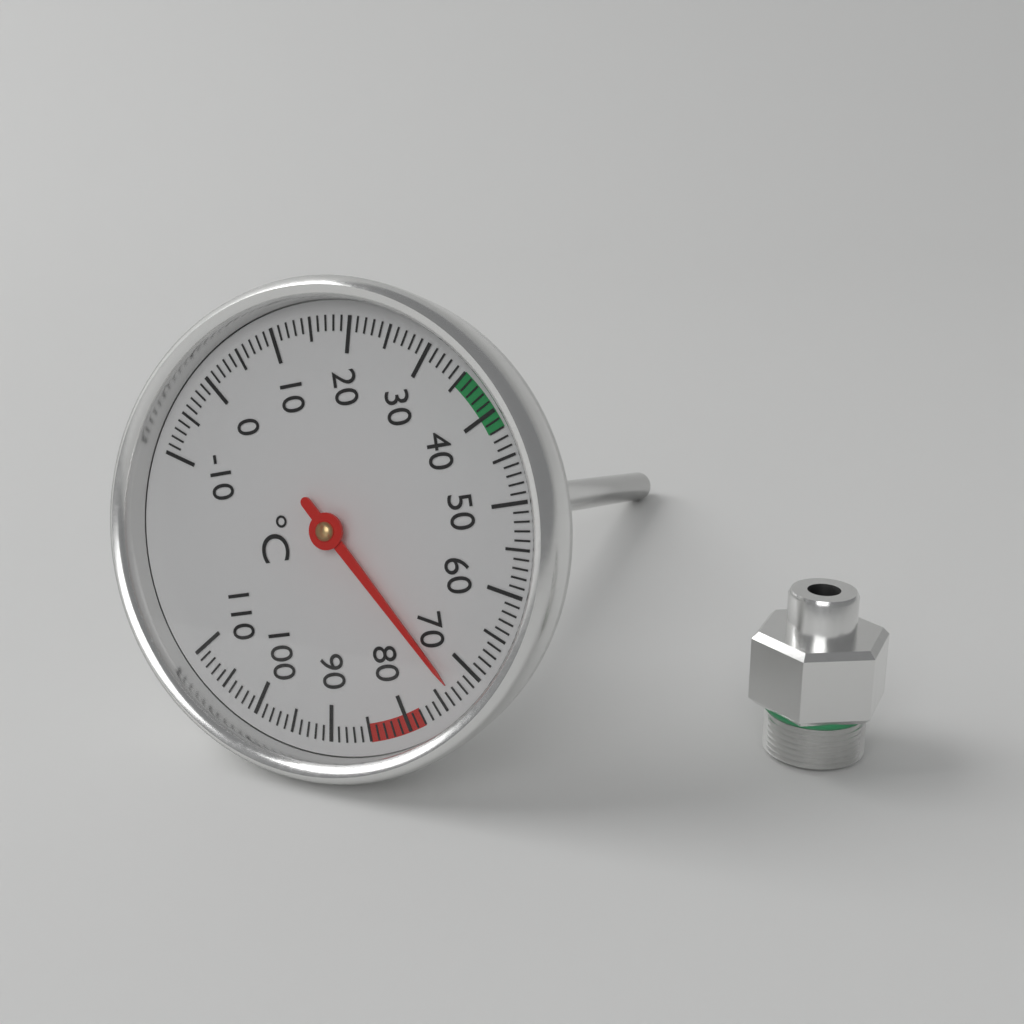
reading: 73 °C
